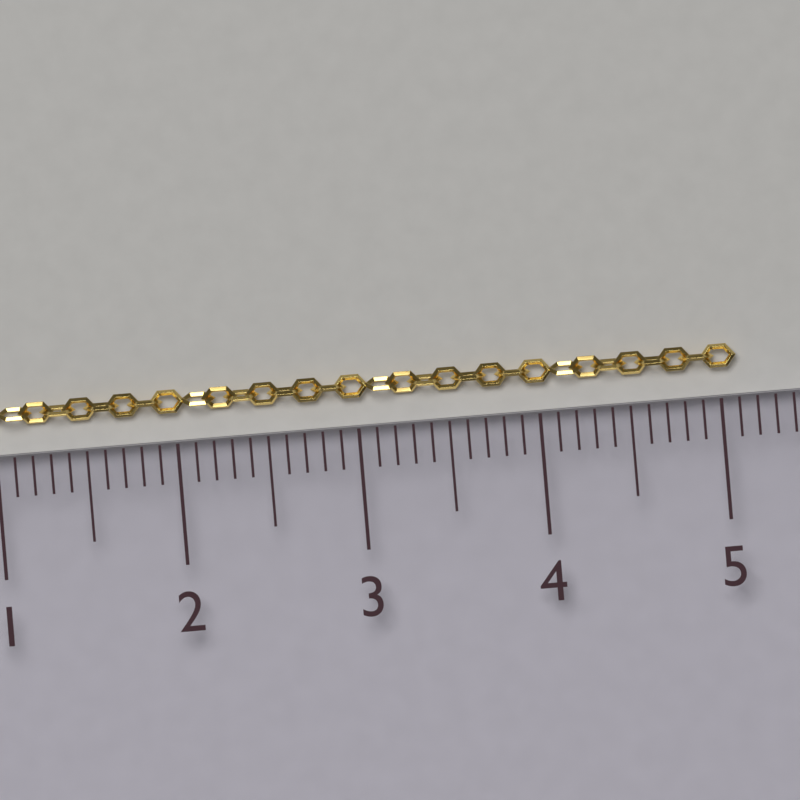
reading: 5.1 cm
